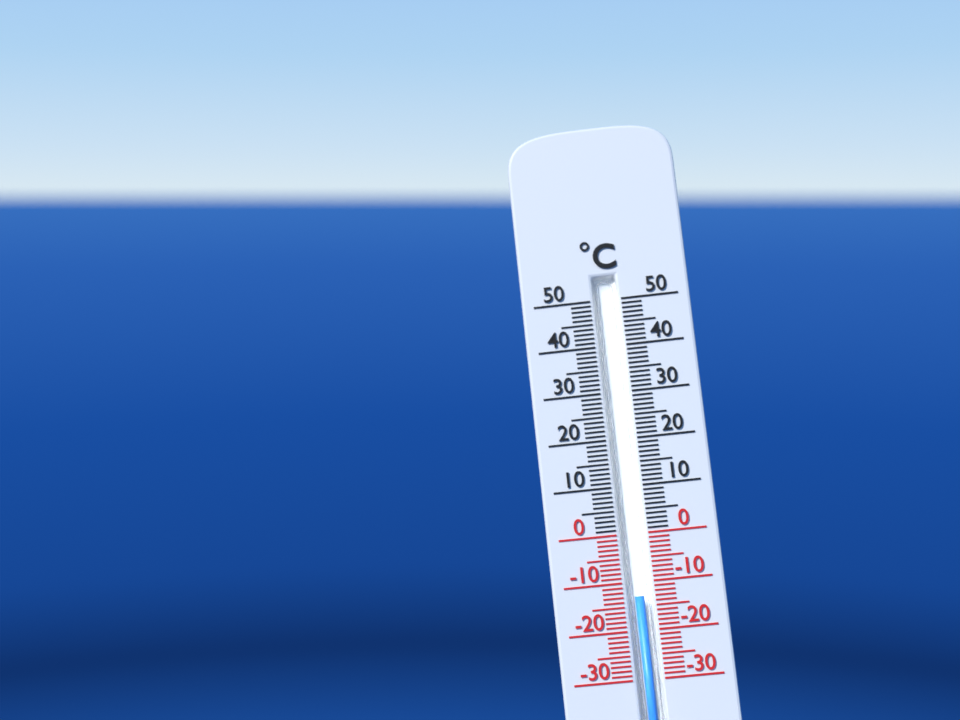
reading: -13 °C
